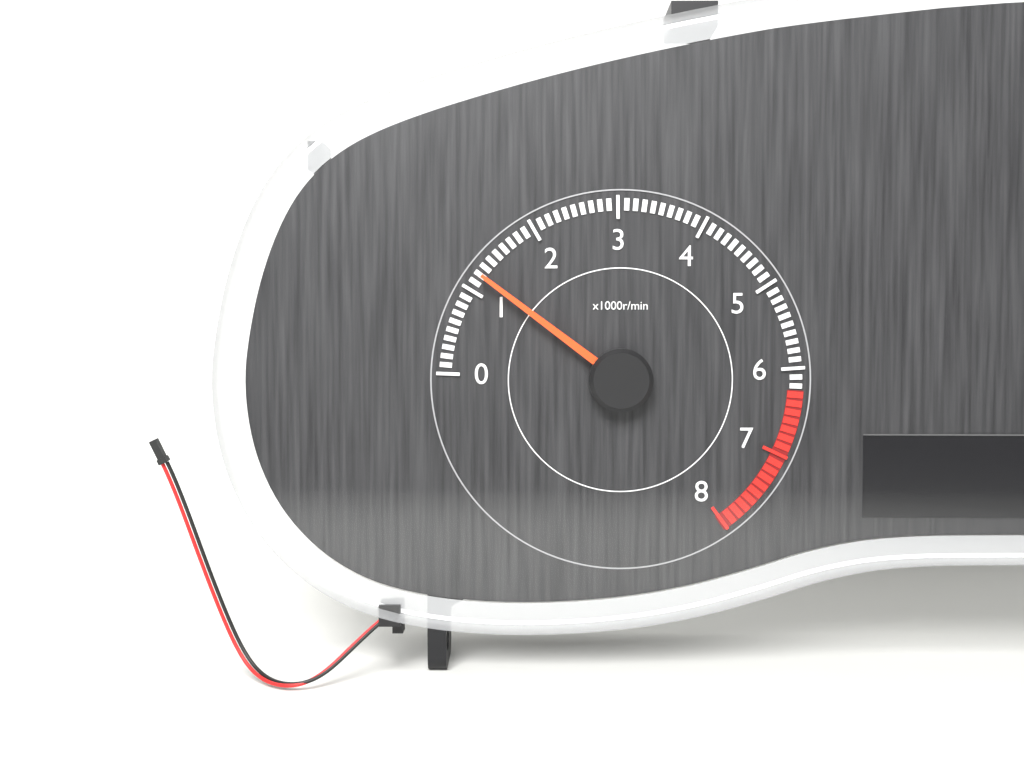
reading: 1200 r/min
